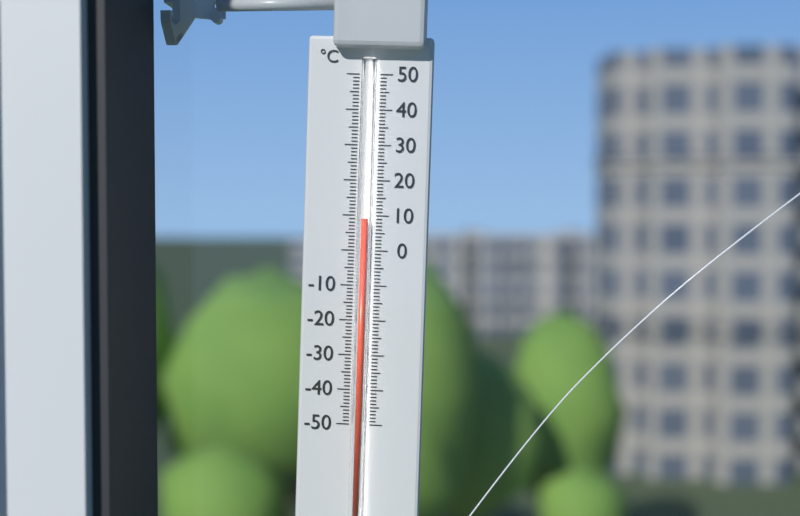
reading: 9 °C
